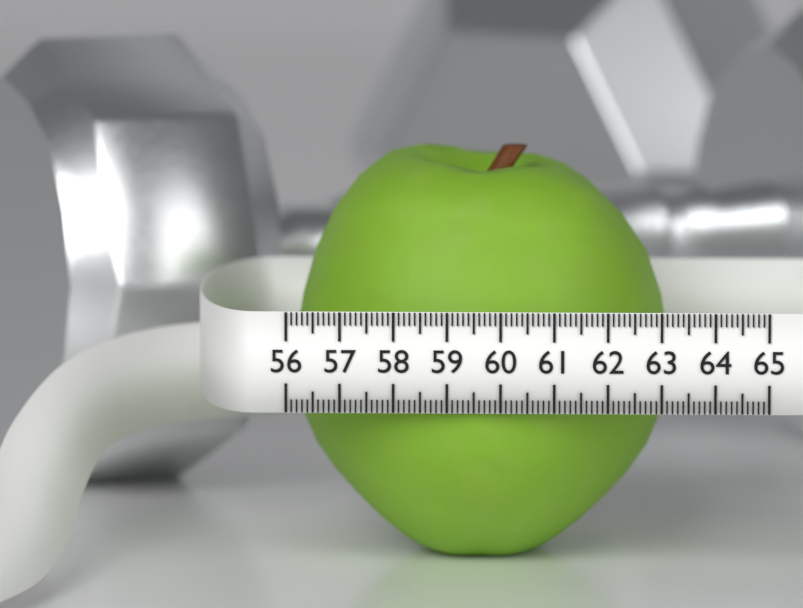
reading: 63.1 (no unit)
